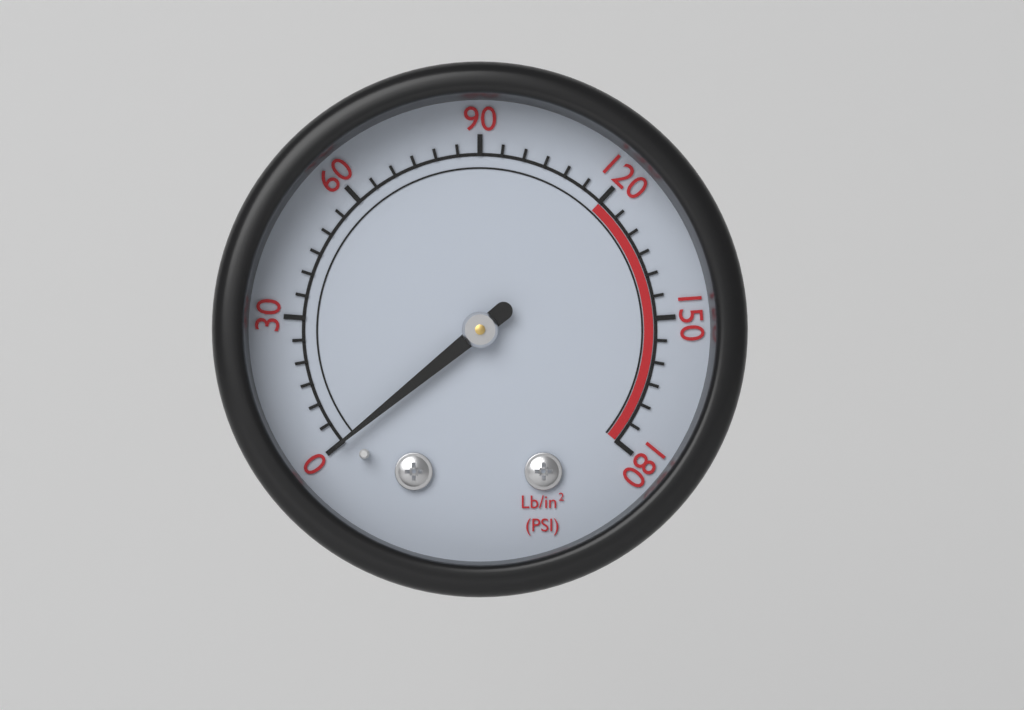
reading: 0 psi
